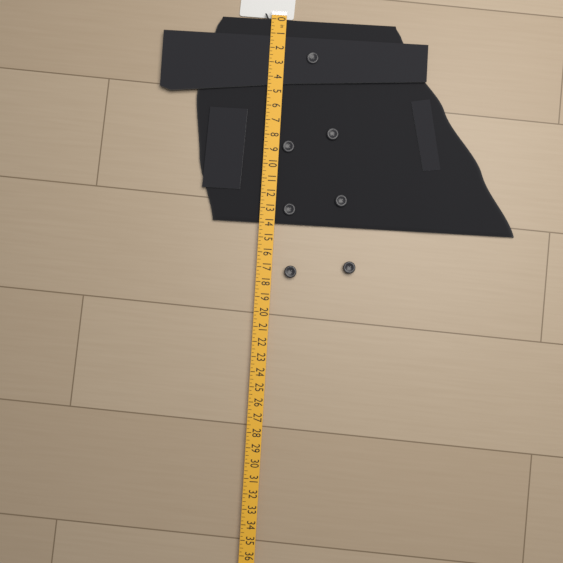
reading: 14.00 in
